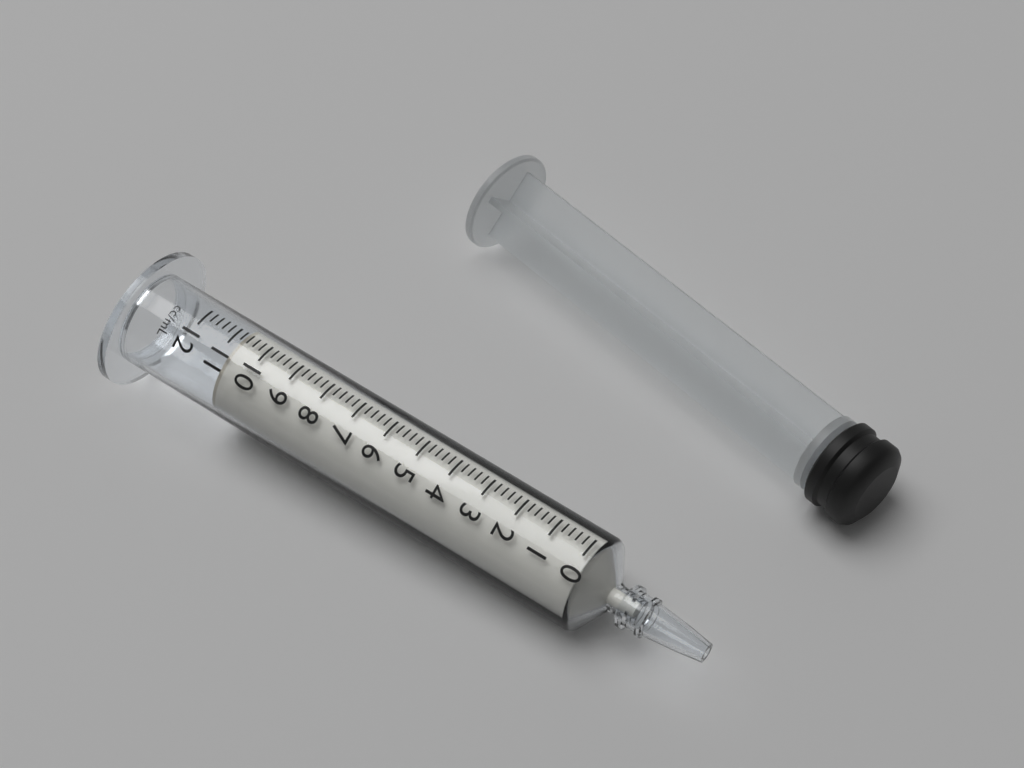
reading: 10.8 ml
